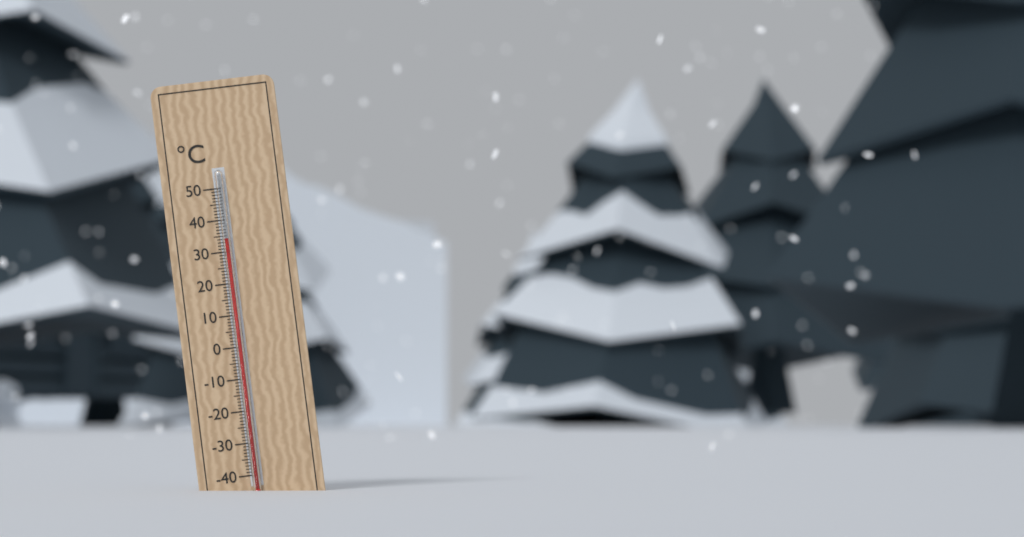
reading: 34 °C
